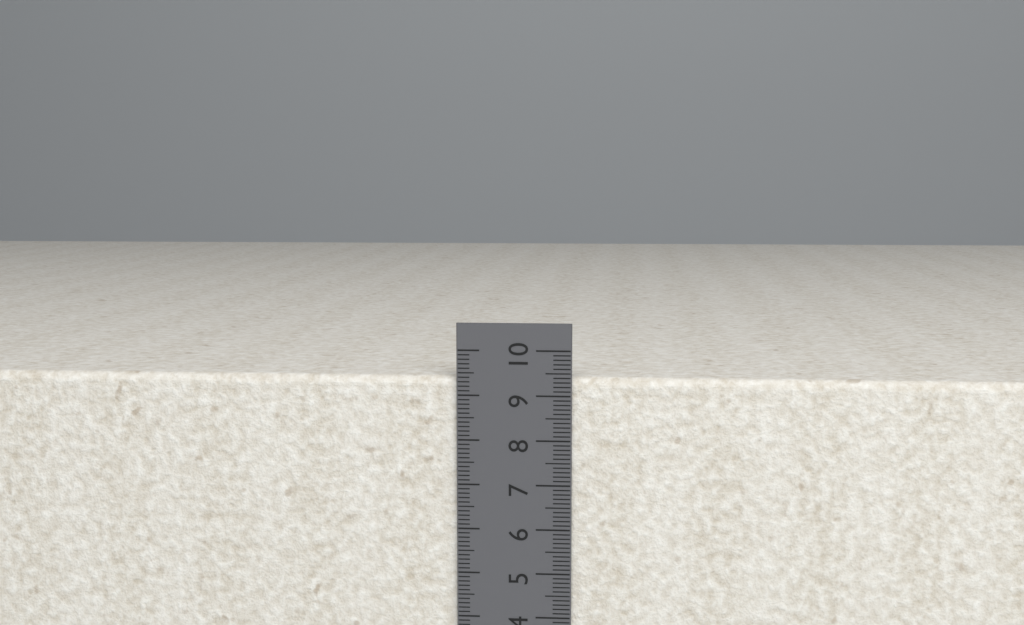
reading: 9.4 cm
